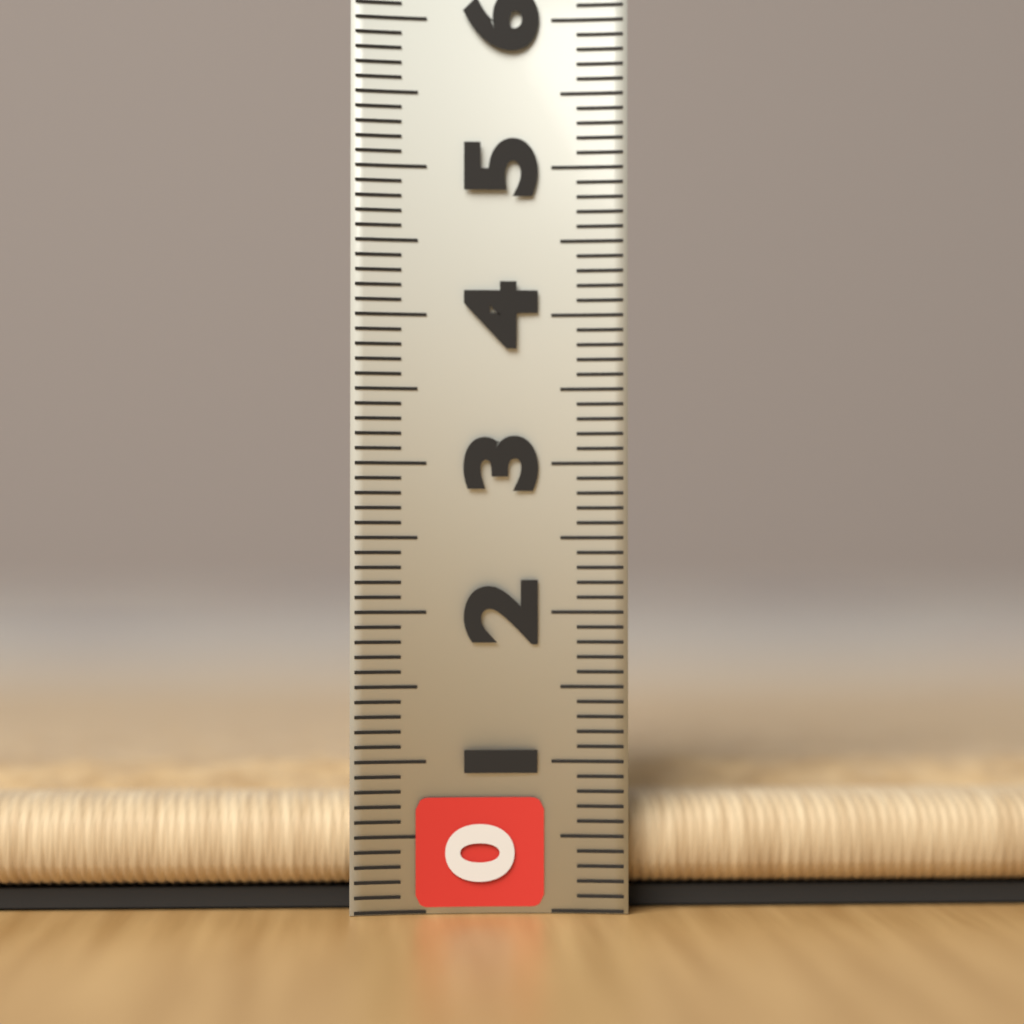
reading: 1.0 (no unit)
